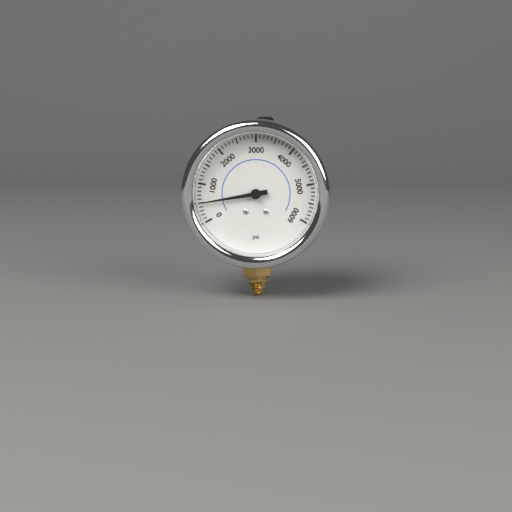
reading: 500 psi
